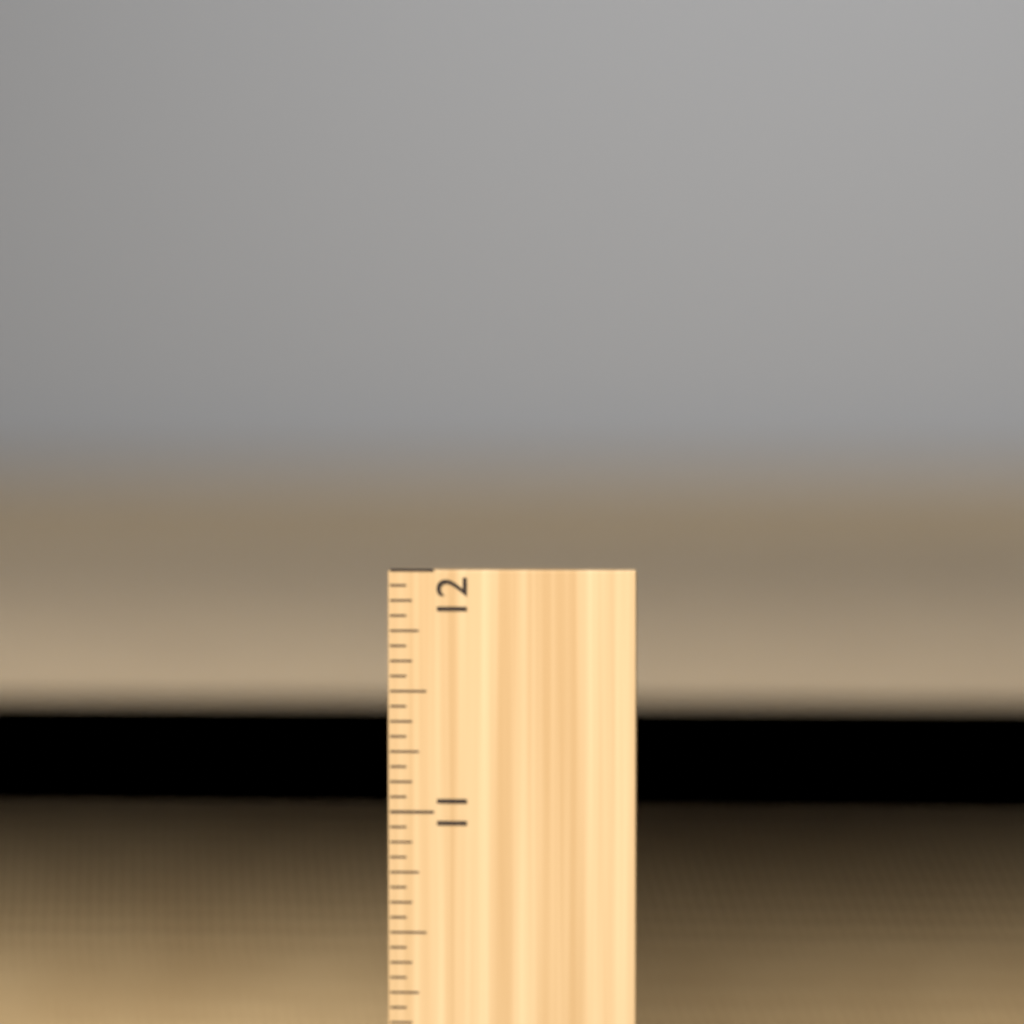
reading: 10.9375 in
